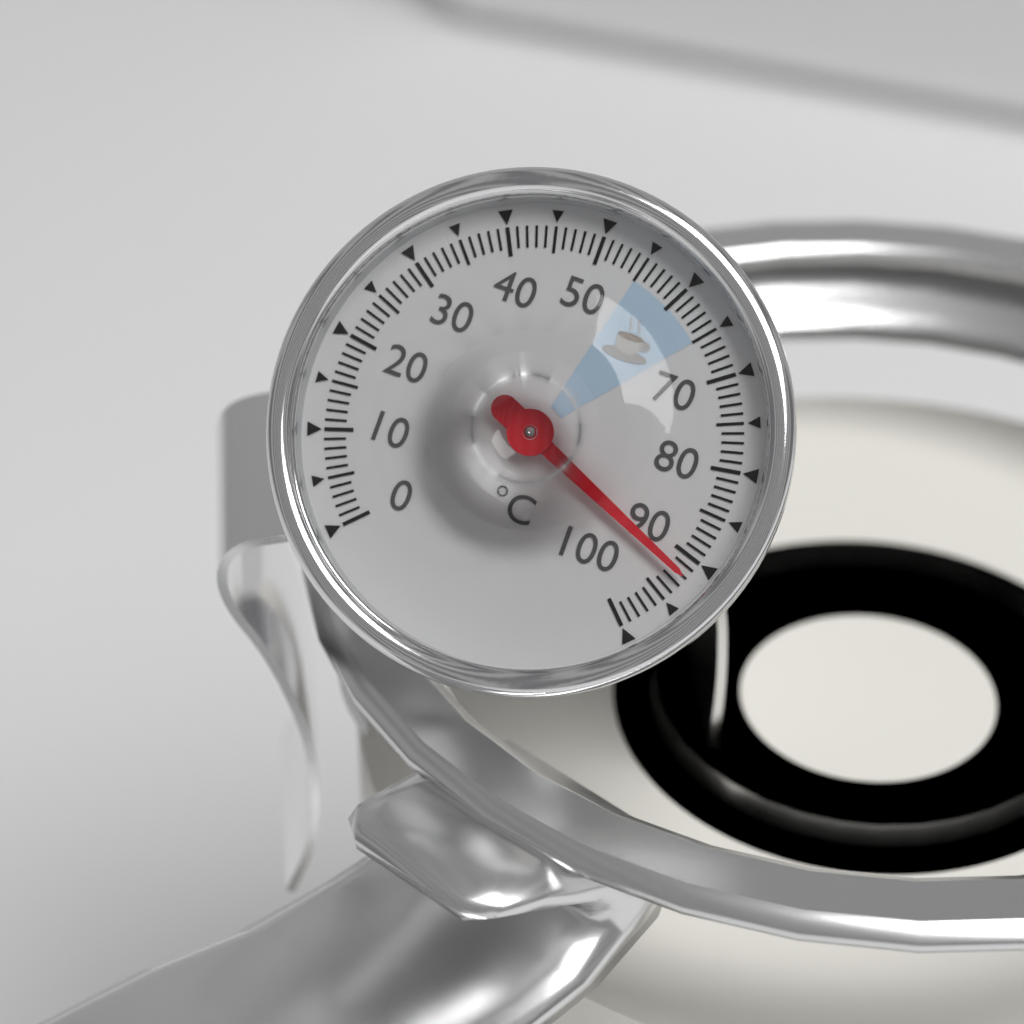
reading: 92 °C
